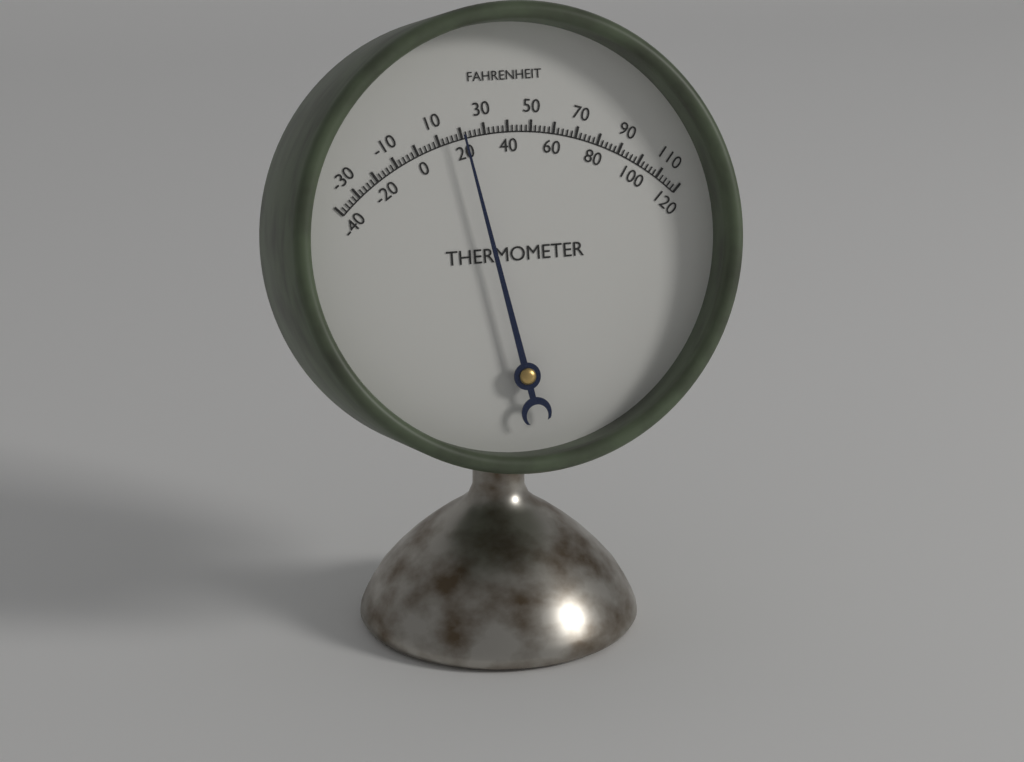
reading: 20 °F
